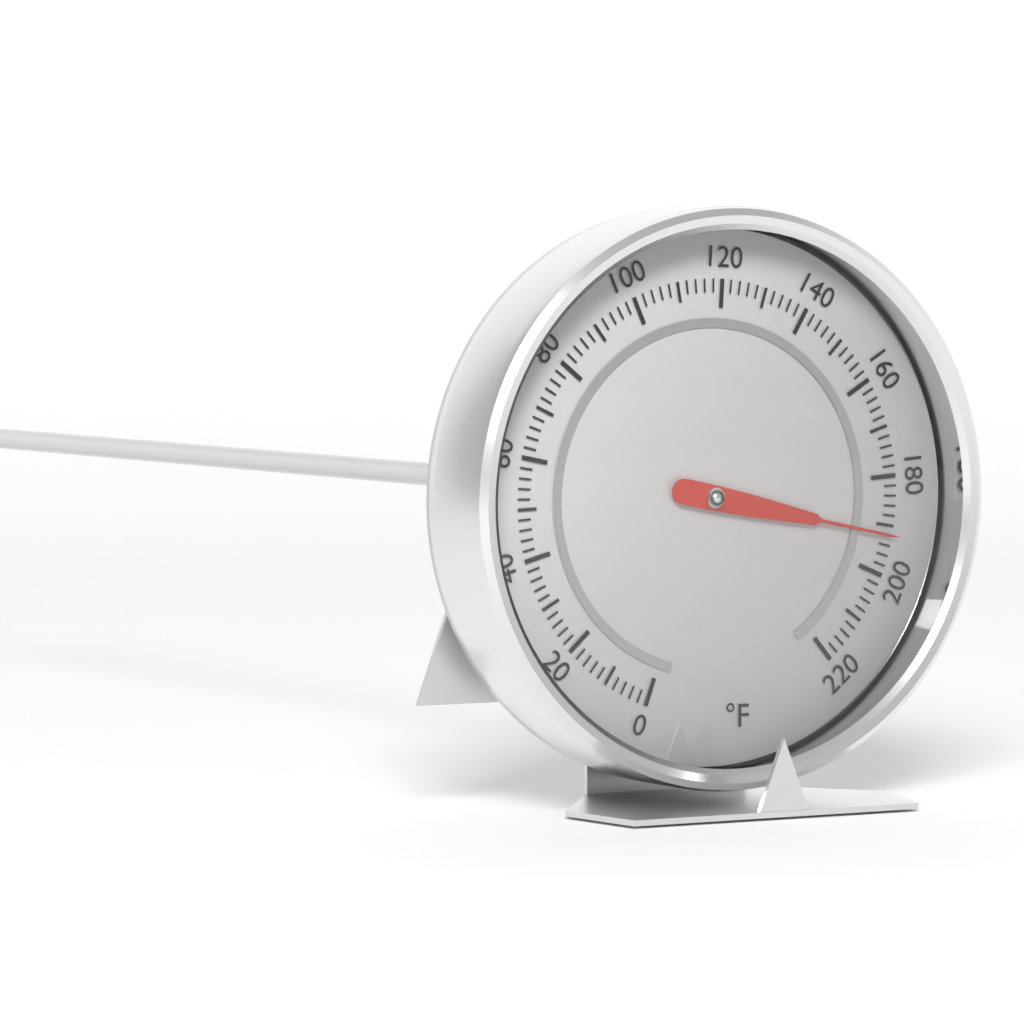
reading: 192 °F
